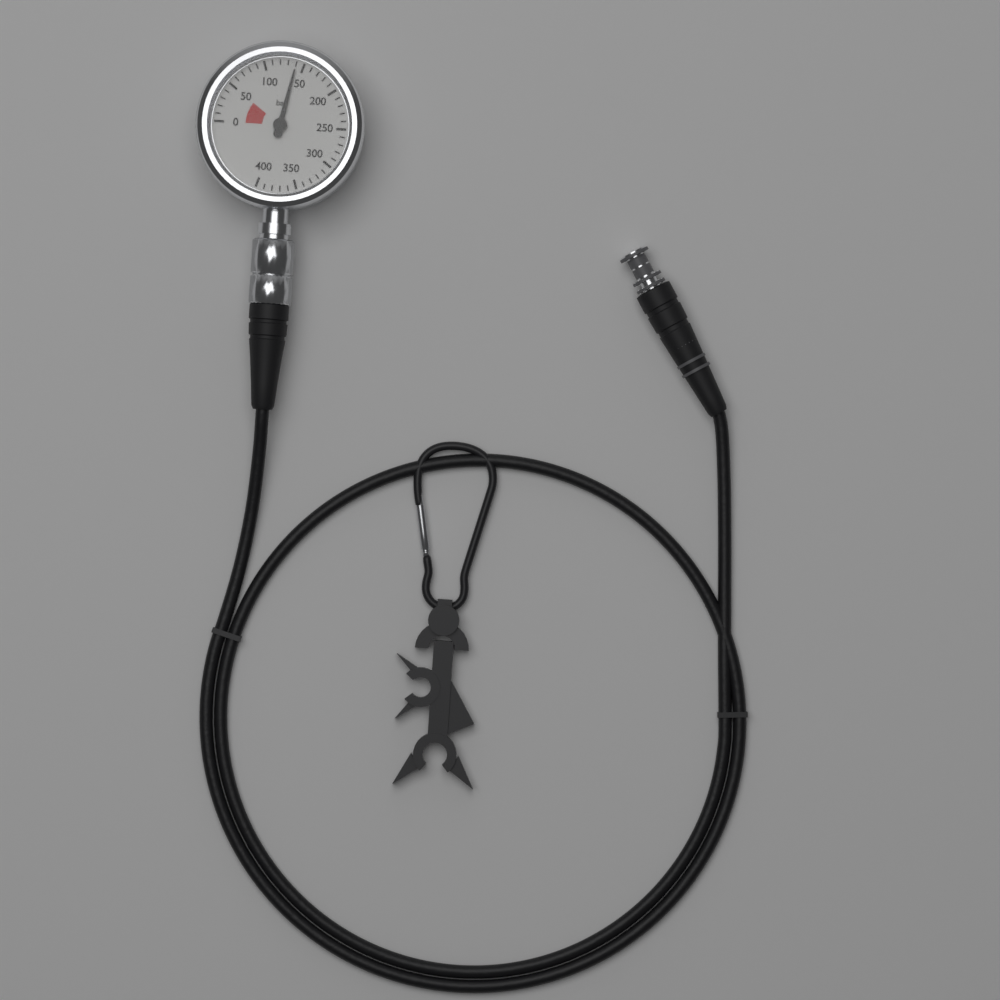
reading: 140 bar
